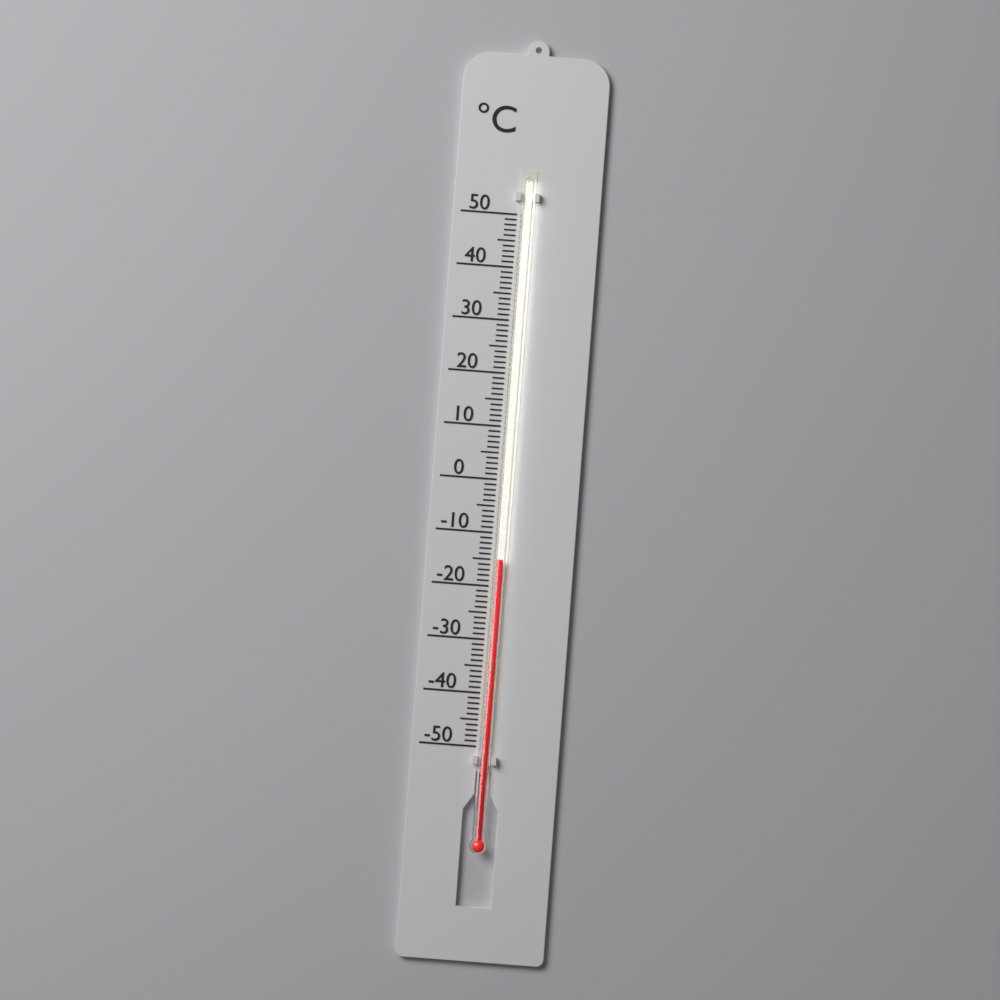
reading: -15 °C
